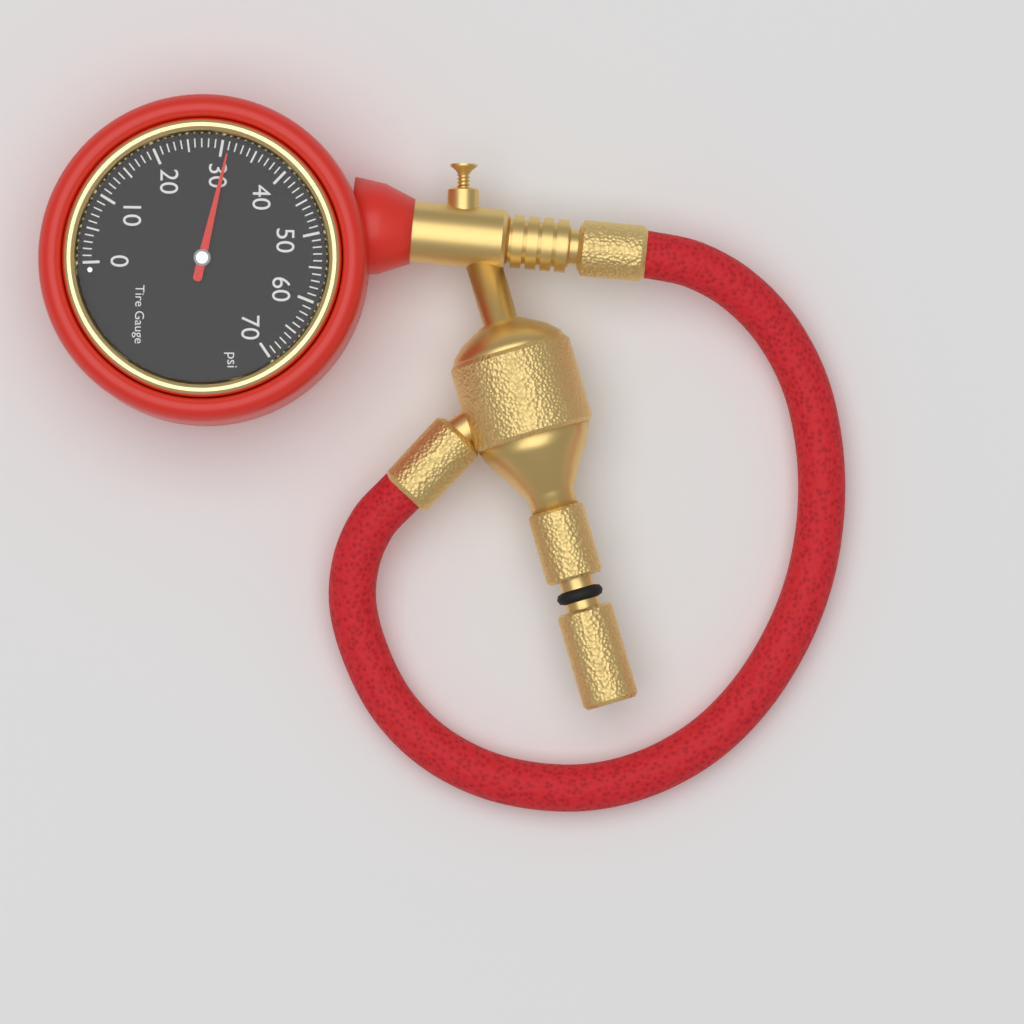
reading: 31 psi
